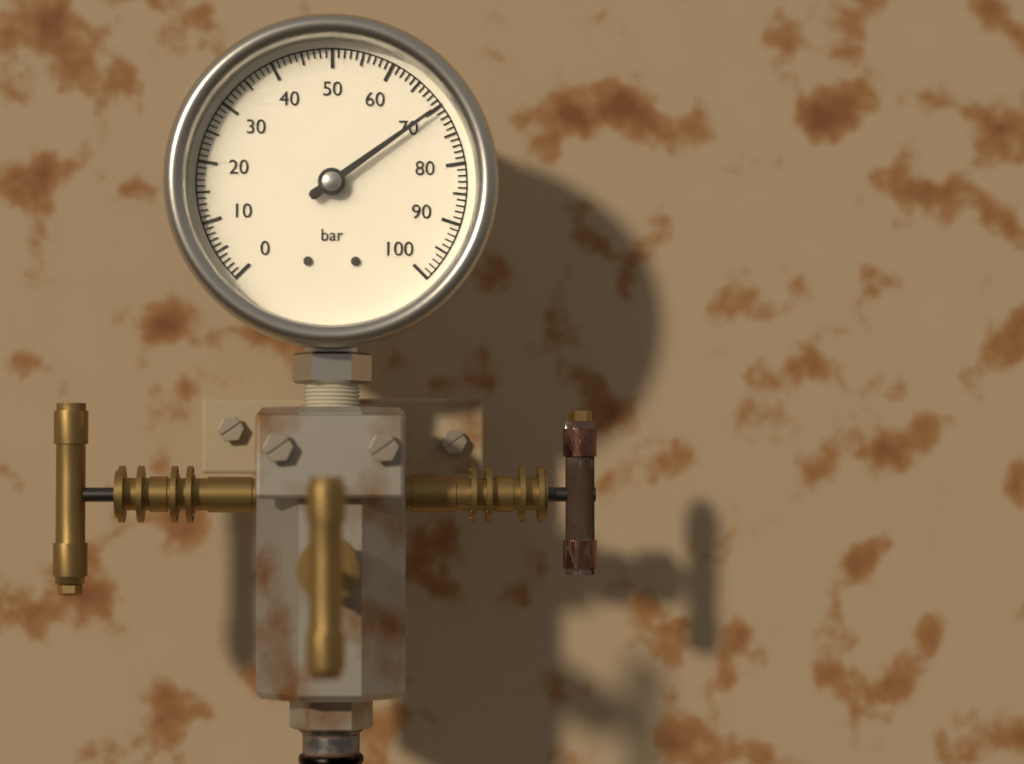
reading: 70 bar
